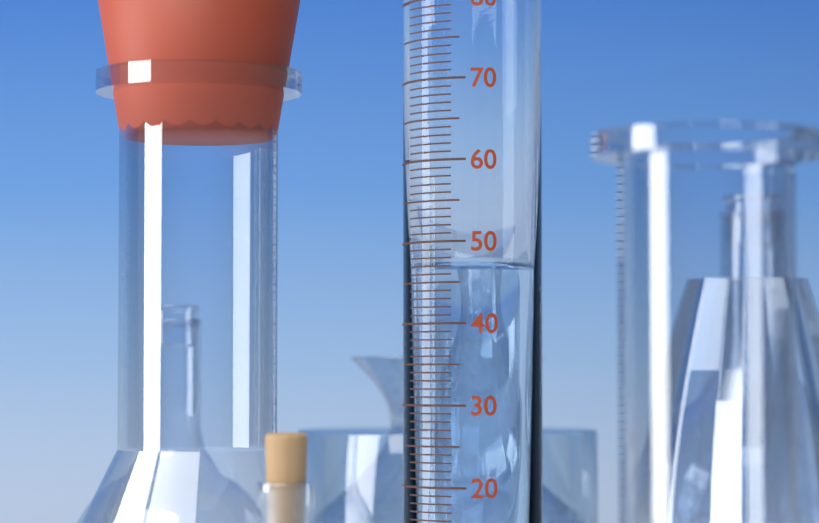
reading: 47 ml
